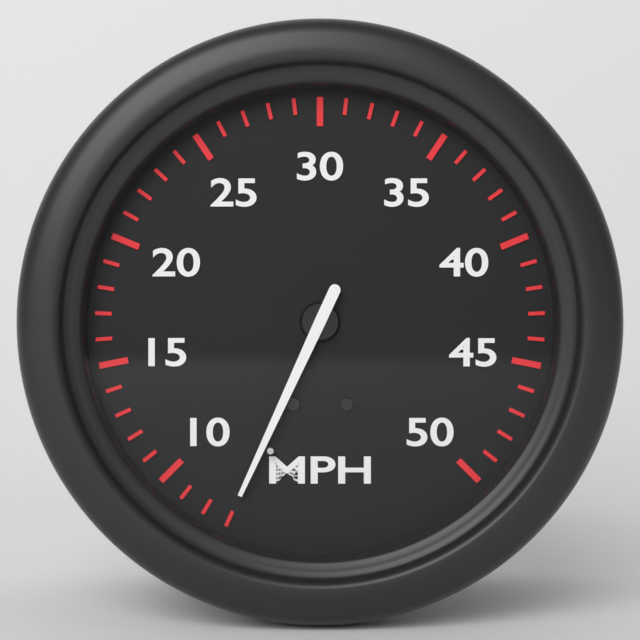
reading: 7 MPH
